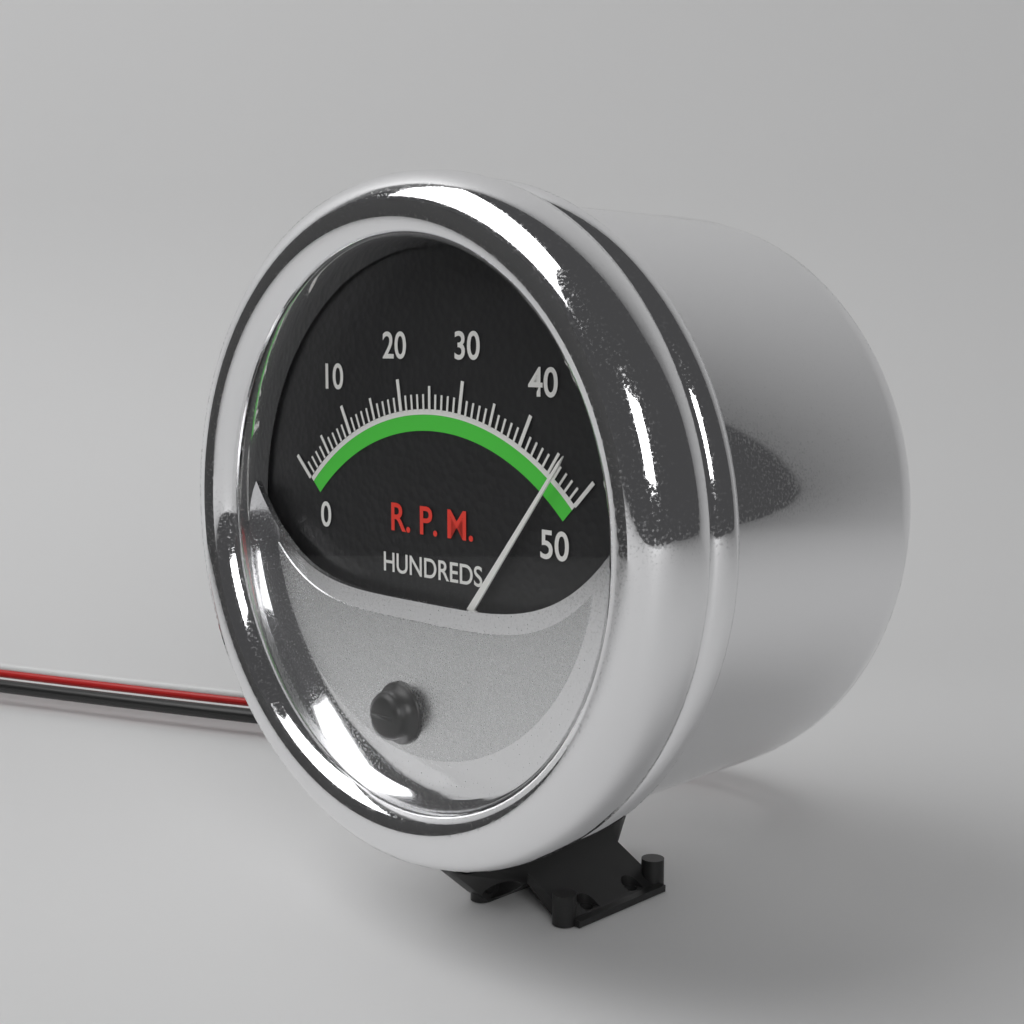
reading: 46 RPM x100
